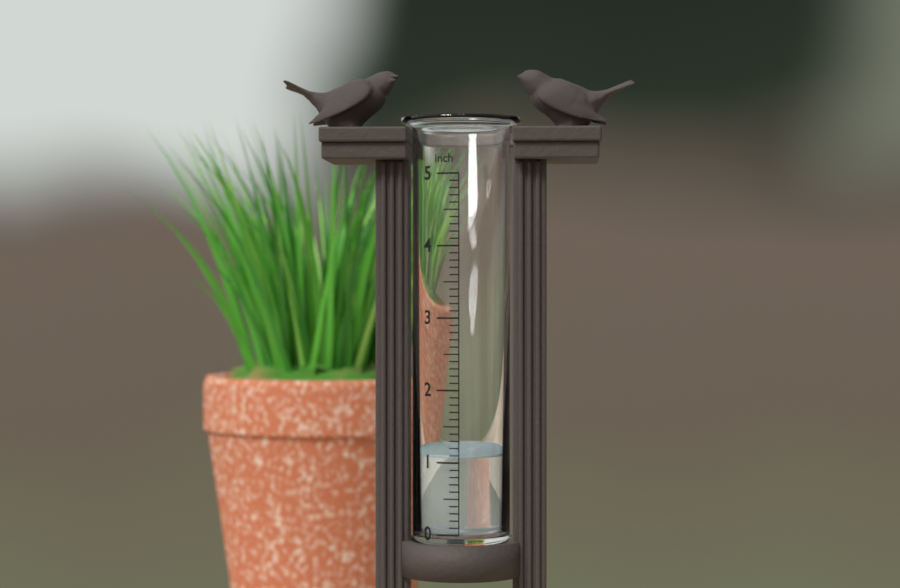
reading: 1.1 inch
